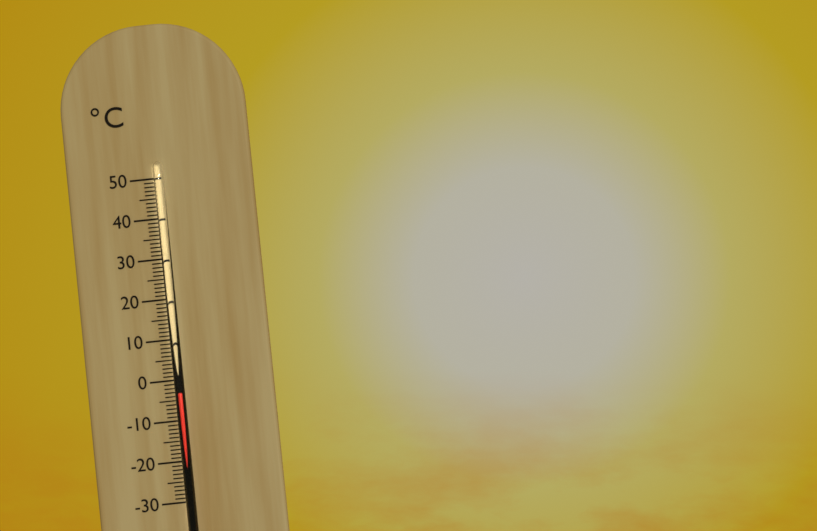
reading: -3 °C
